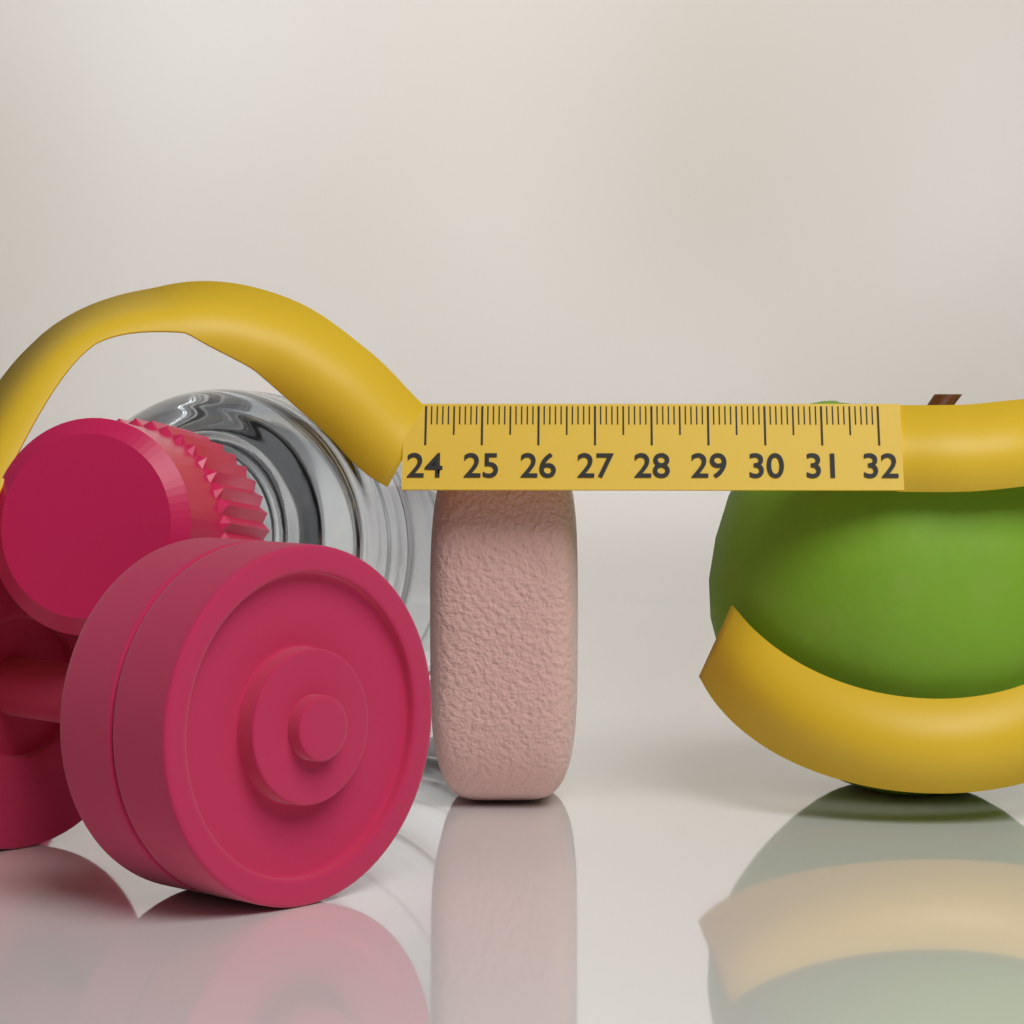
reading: 26.7 (no unit)
